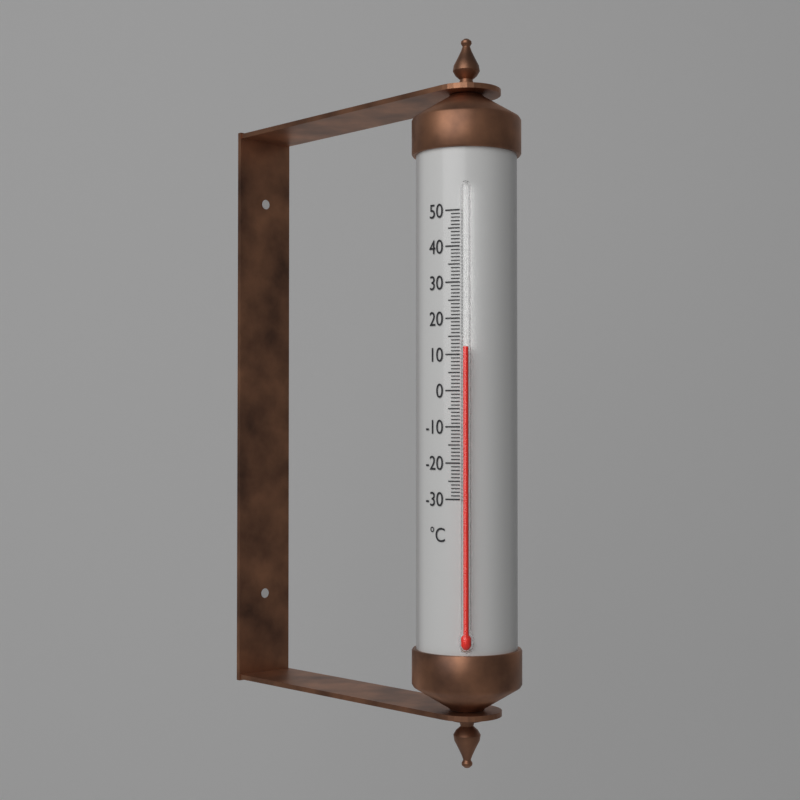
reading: 12 °C
